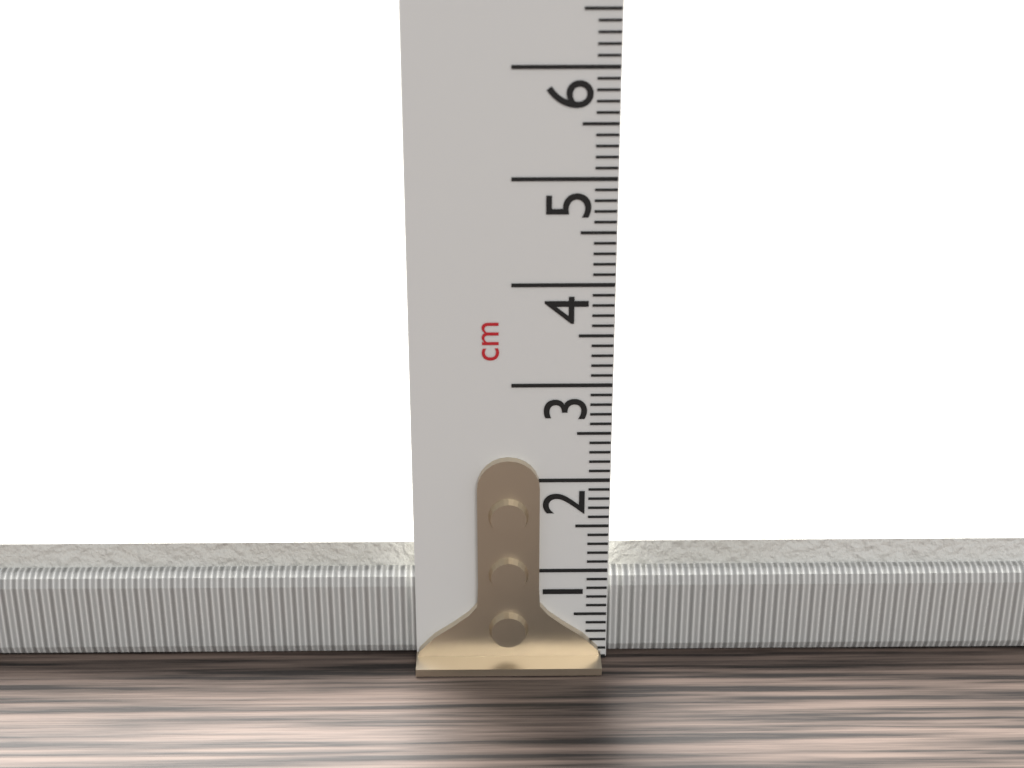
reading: 1.2 cm
